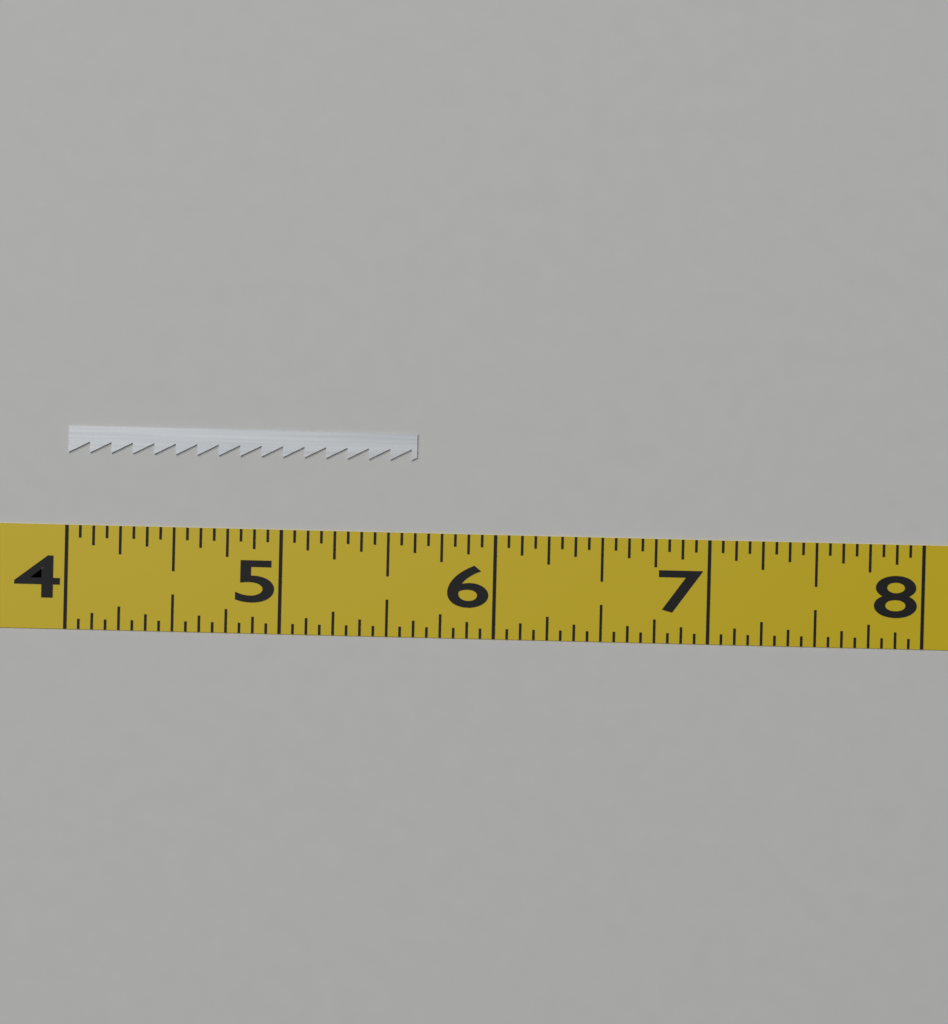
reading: 5.6250 (no unit)
